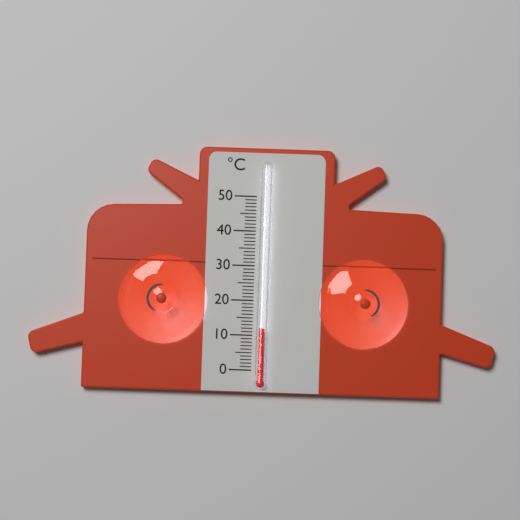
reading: 12 °C
